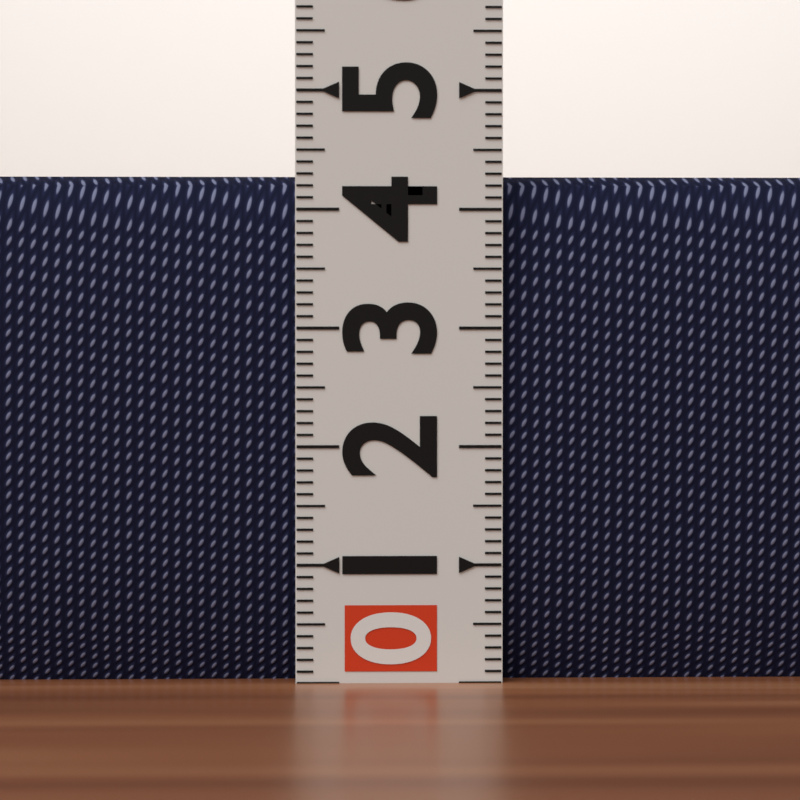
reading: 4.3 (no unit)
